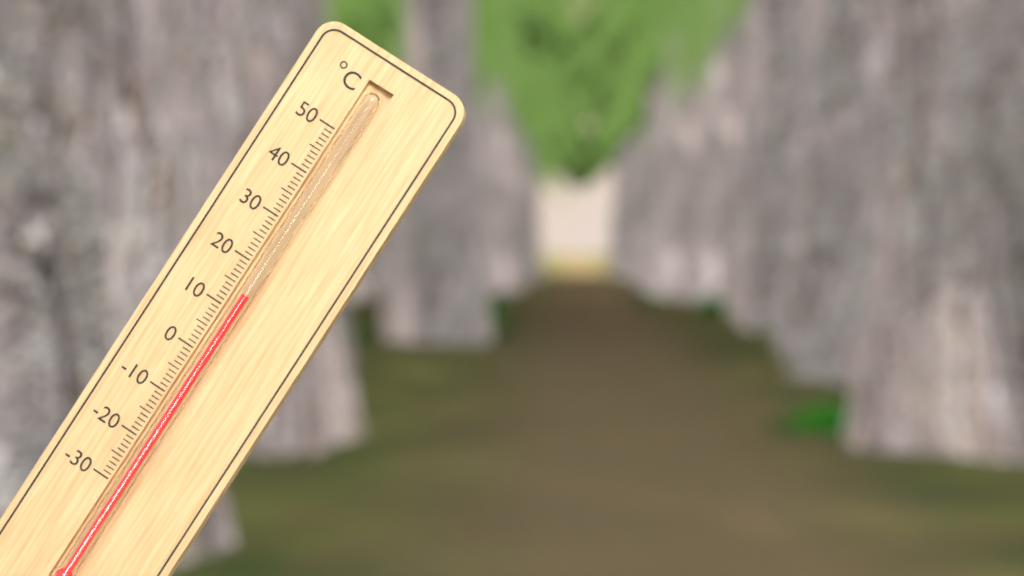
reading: 14 °C
